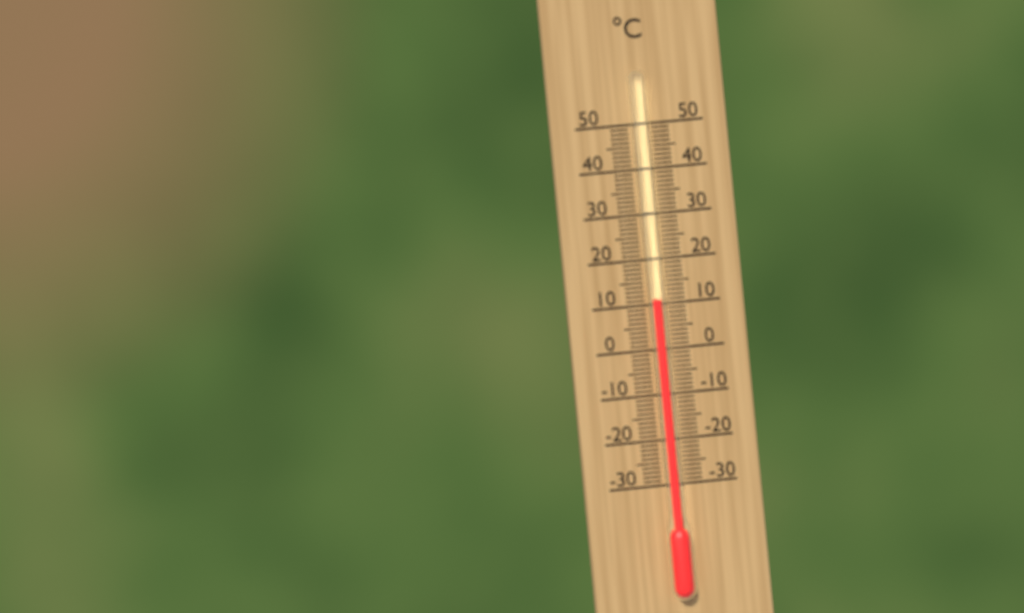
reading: 11 °C
